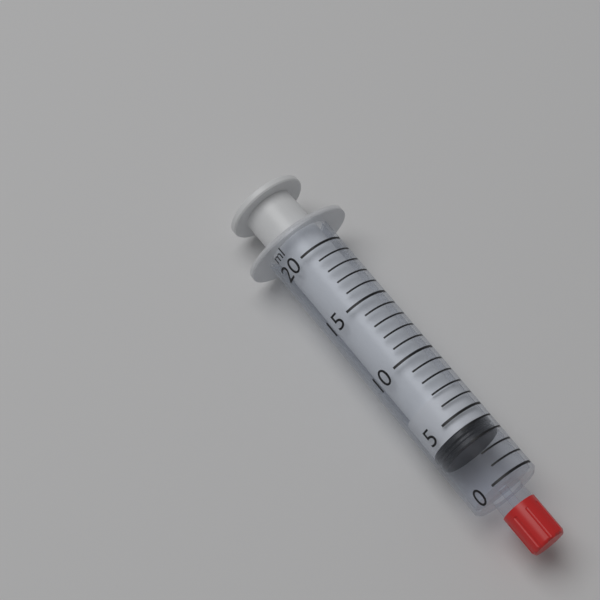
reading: 3 ml
